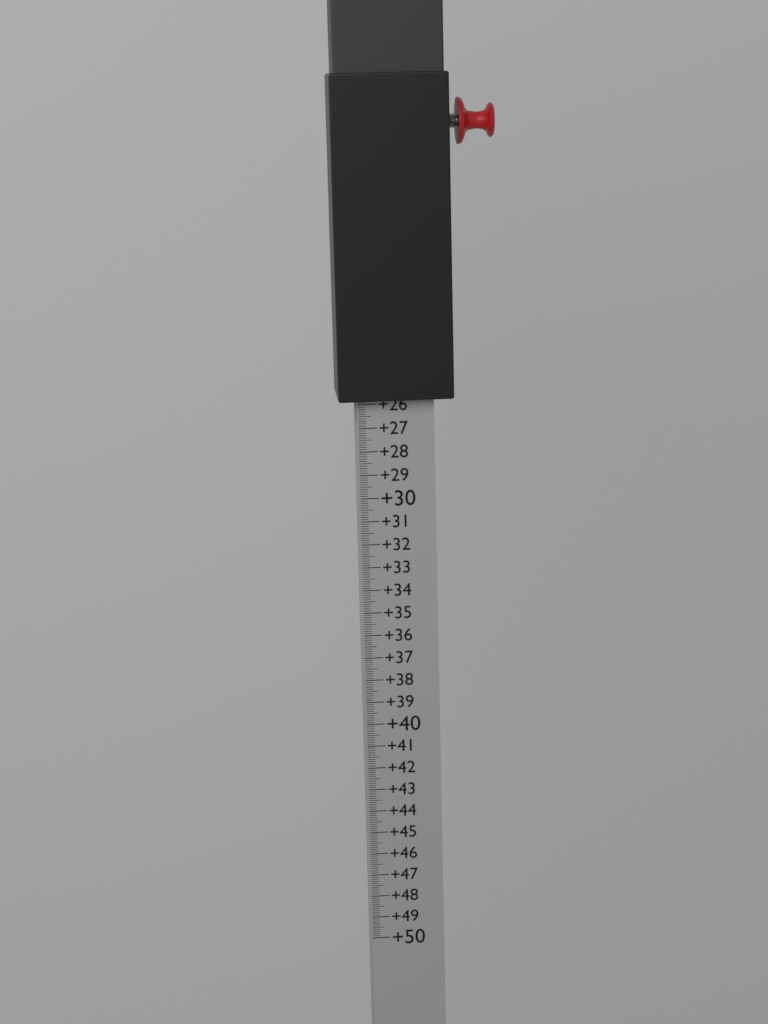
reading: 25.8 (no unit)
